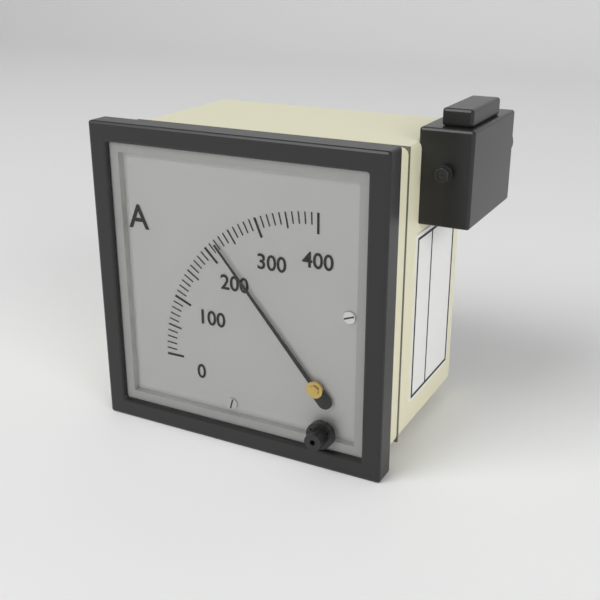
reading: 220 A
